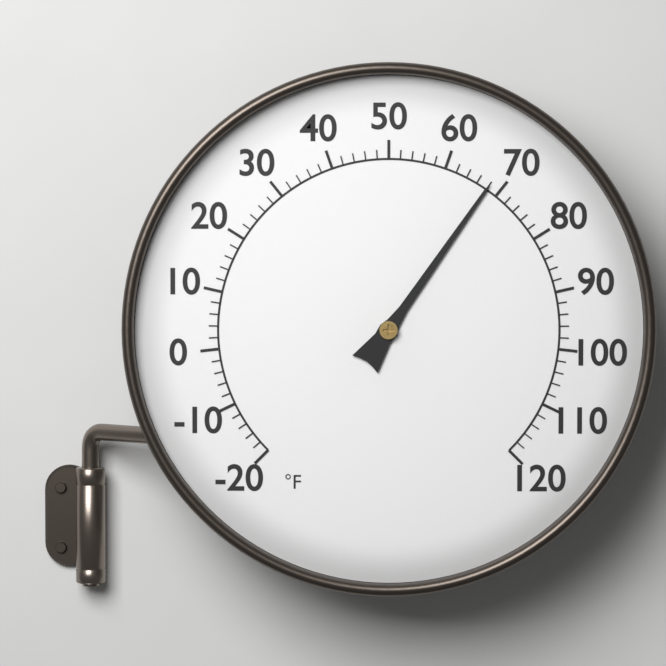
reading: 68 °F
